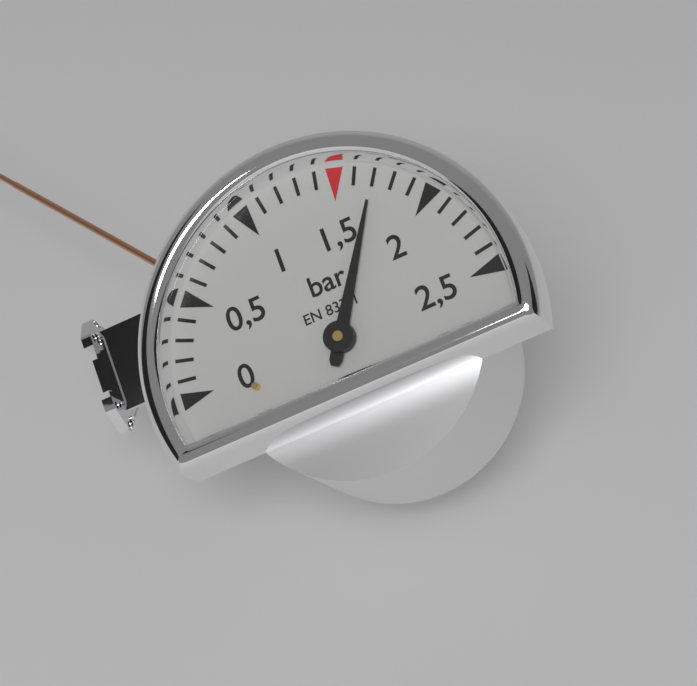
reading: 1.7 bar
